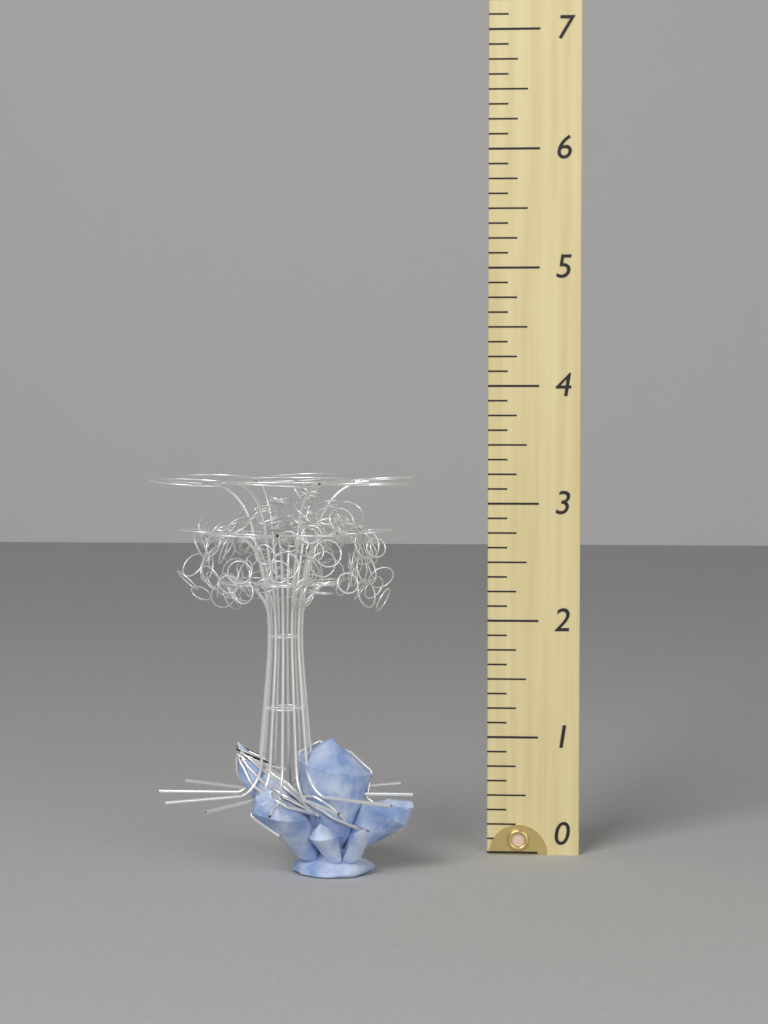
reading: 3.250 (no unit)
